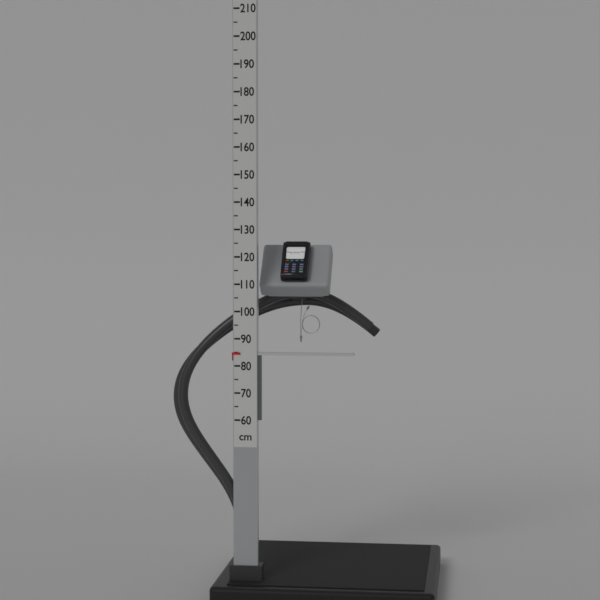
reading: 85 cm
